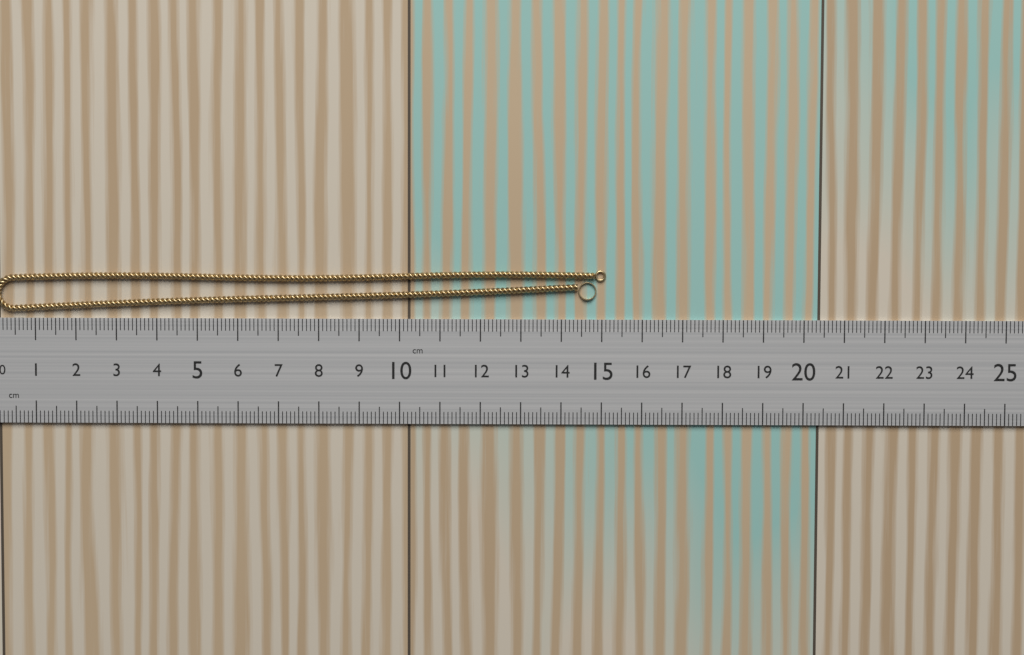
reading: 15.1 cm
